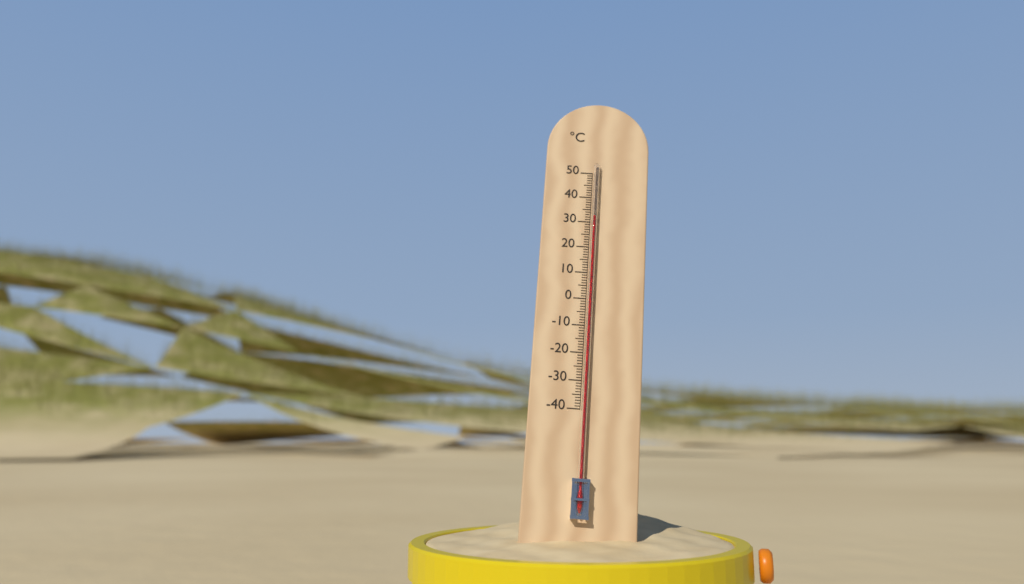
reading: 32 °C
